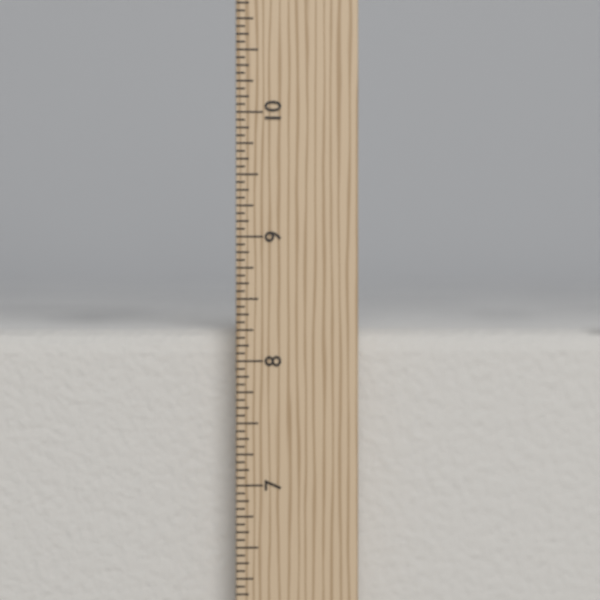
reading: 8.2500 in
